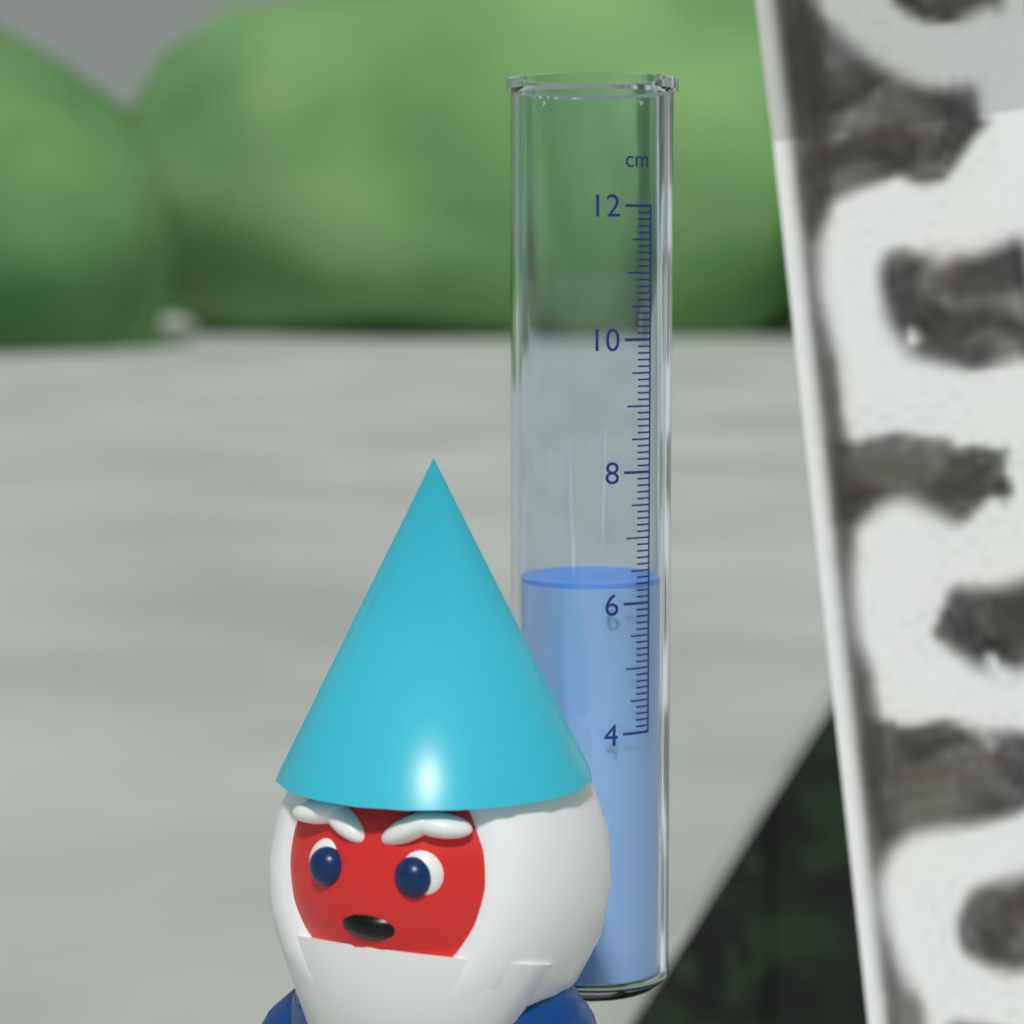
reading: 6.3 cm
